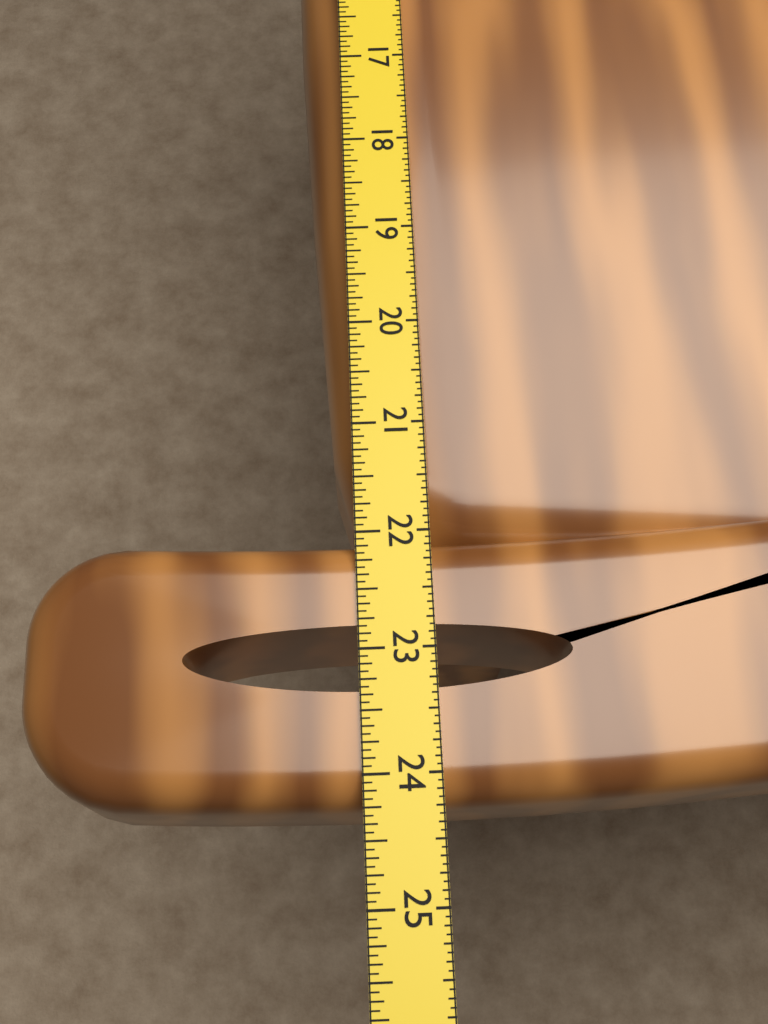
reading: 24.2500 in
